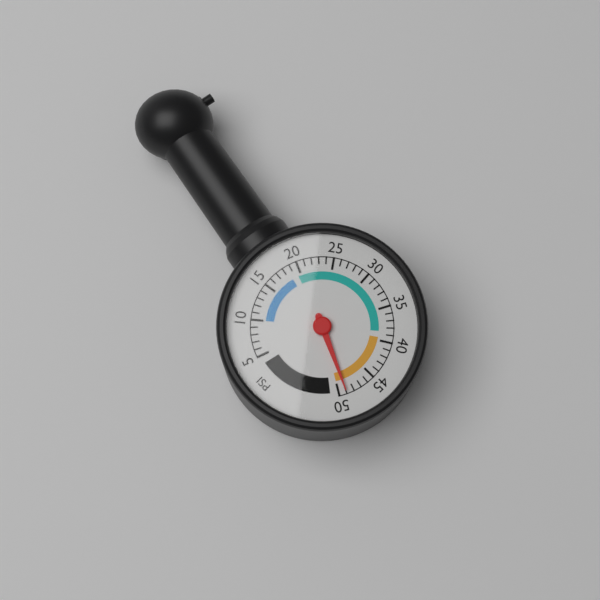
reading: 49 psi
